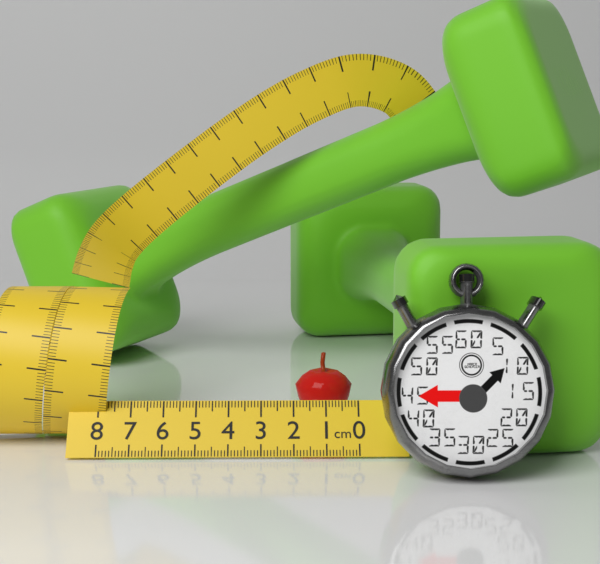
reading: 1.9 cm
